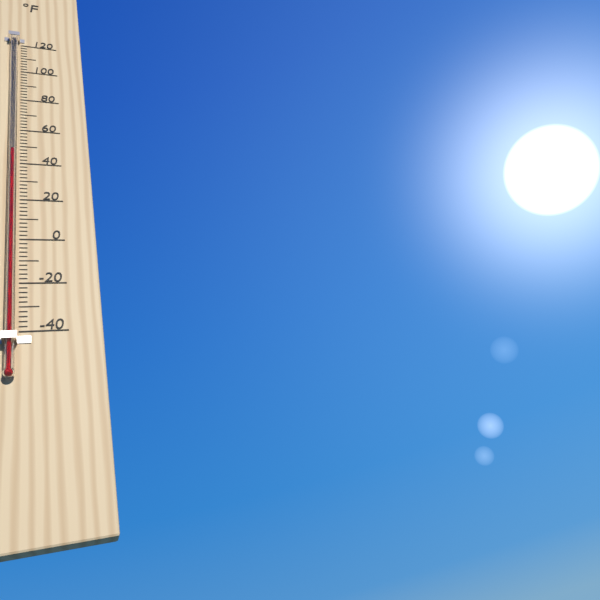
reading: 46 °F
